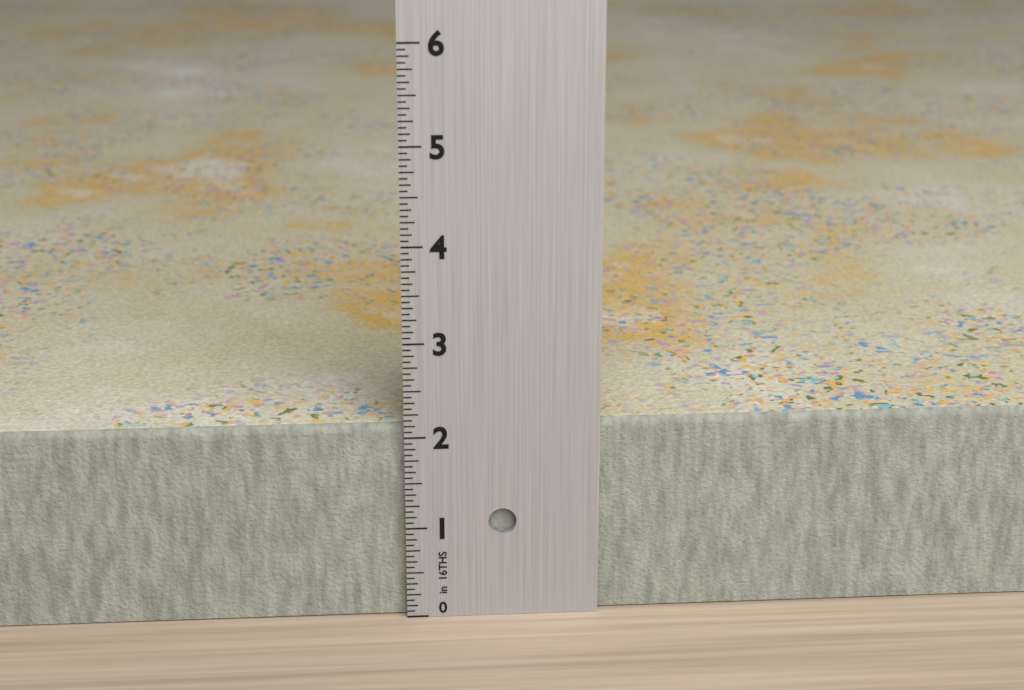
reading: 2.1250 in
